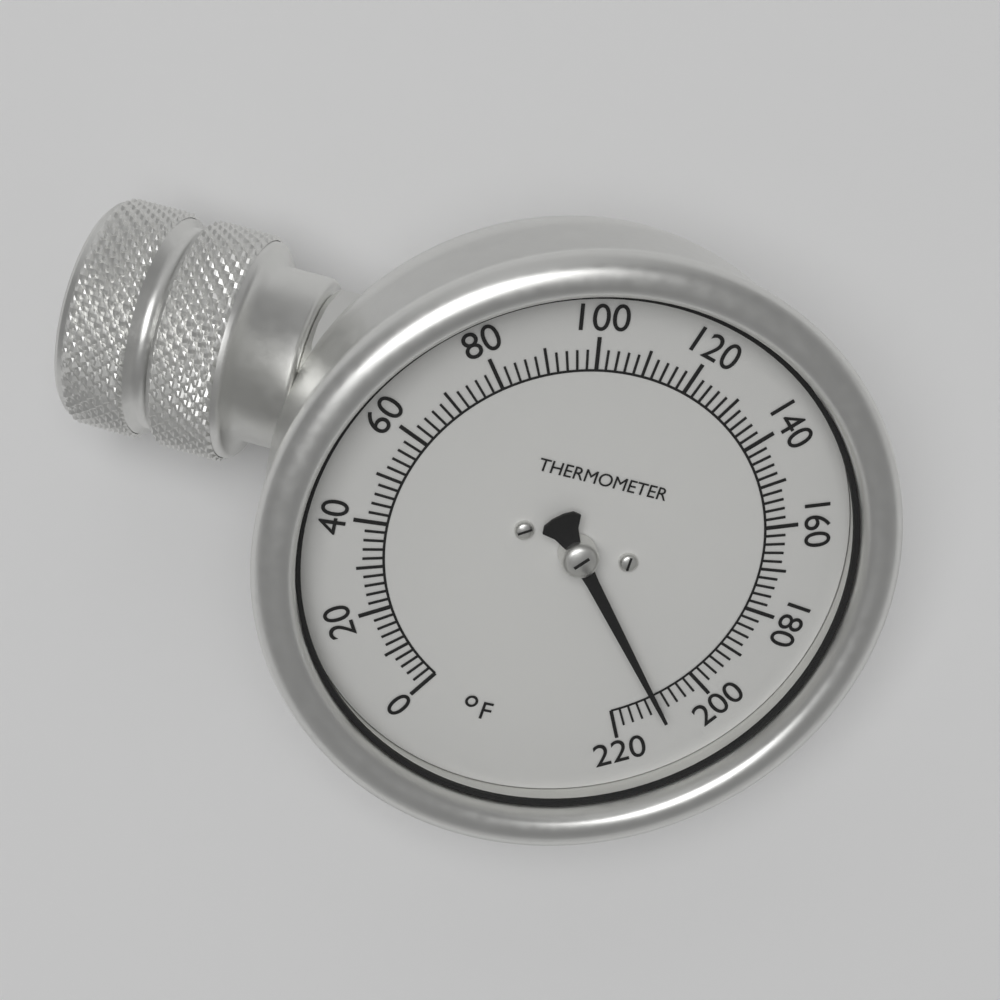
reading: 210 °F
